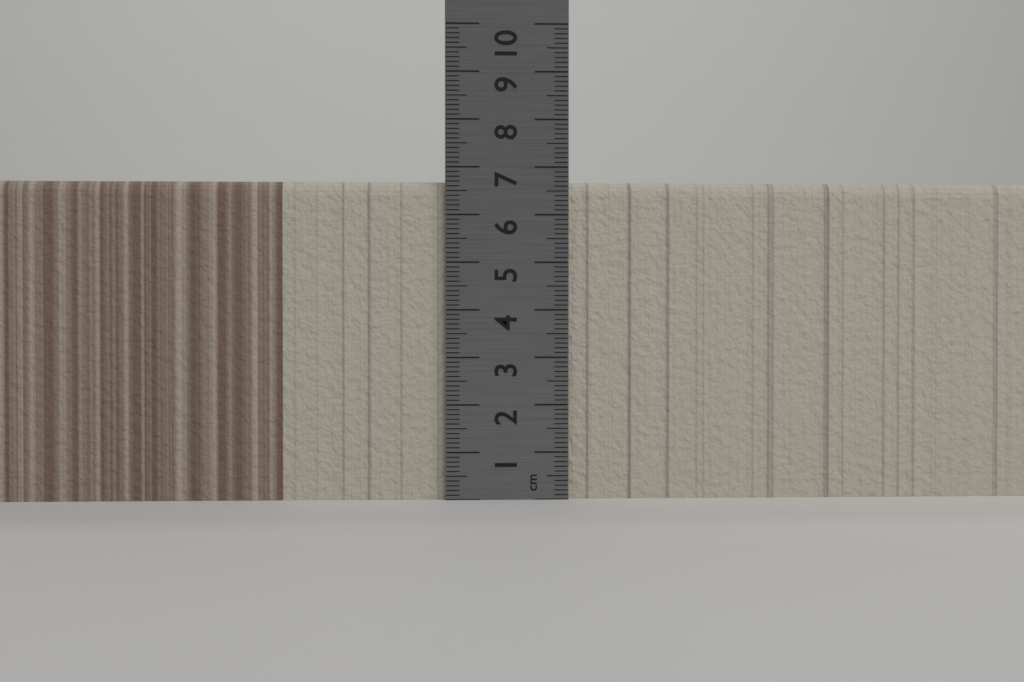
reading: 6.7 cm
